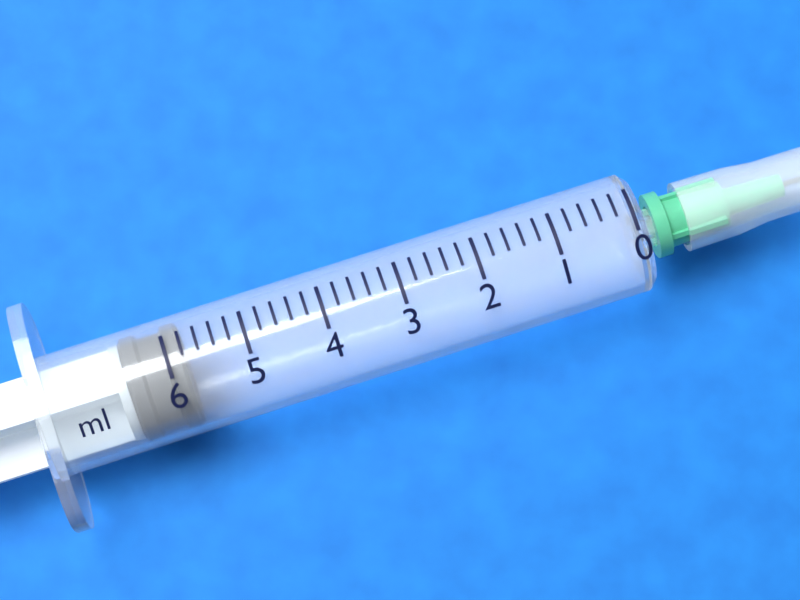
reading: 5.8 ml
